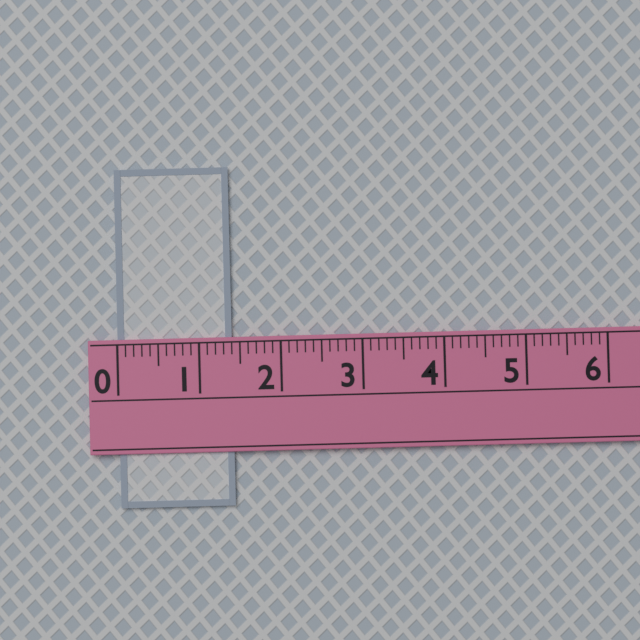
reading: 1.4 (no unit)
